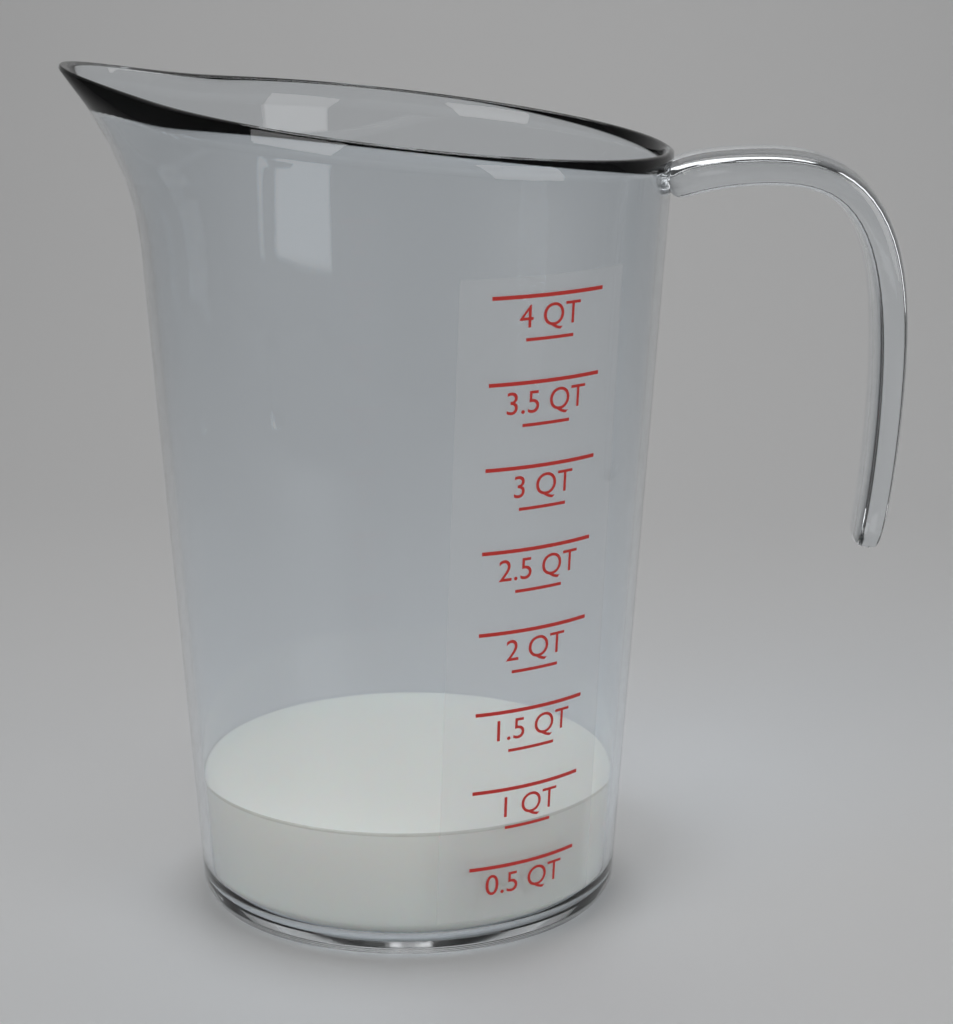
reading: 0.75 QT
